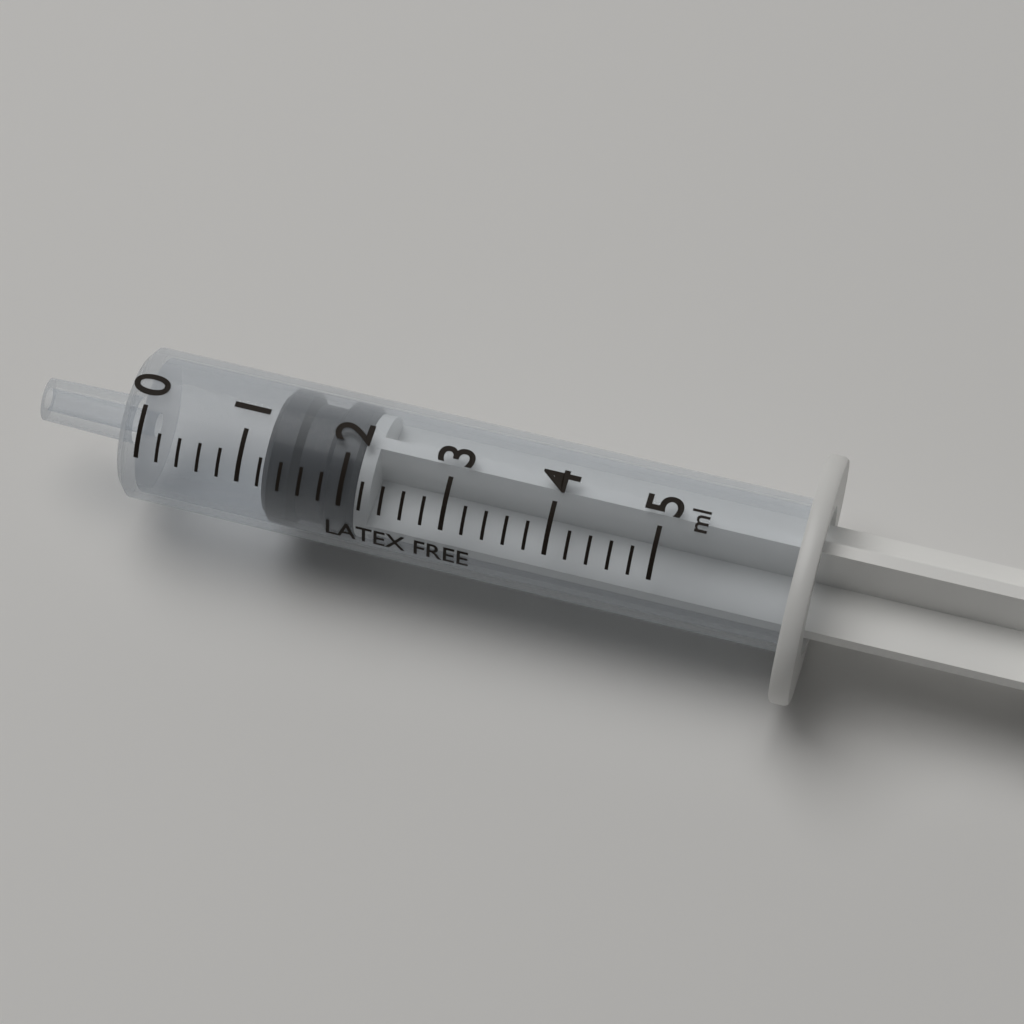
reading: 1.2 ml
